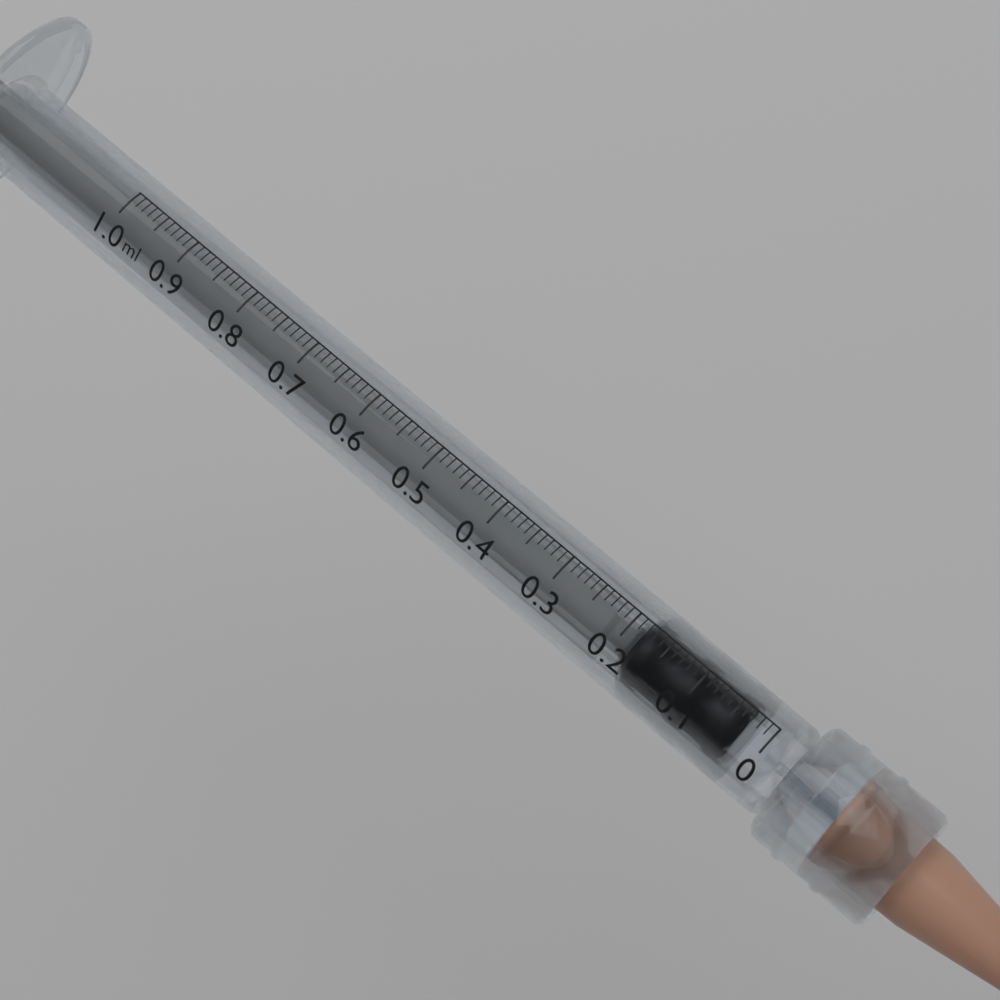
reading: 0.03 ml
